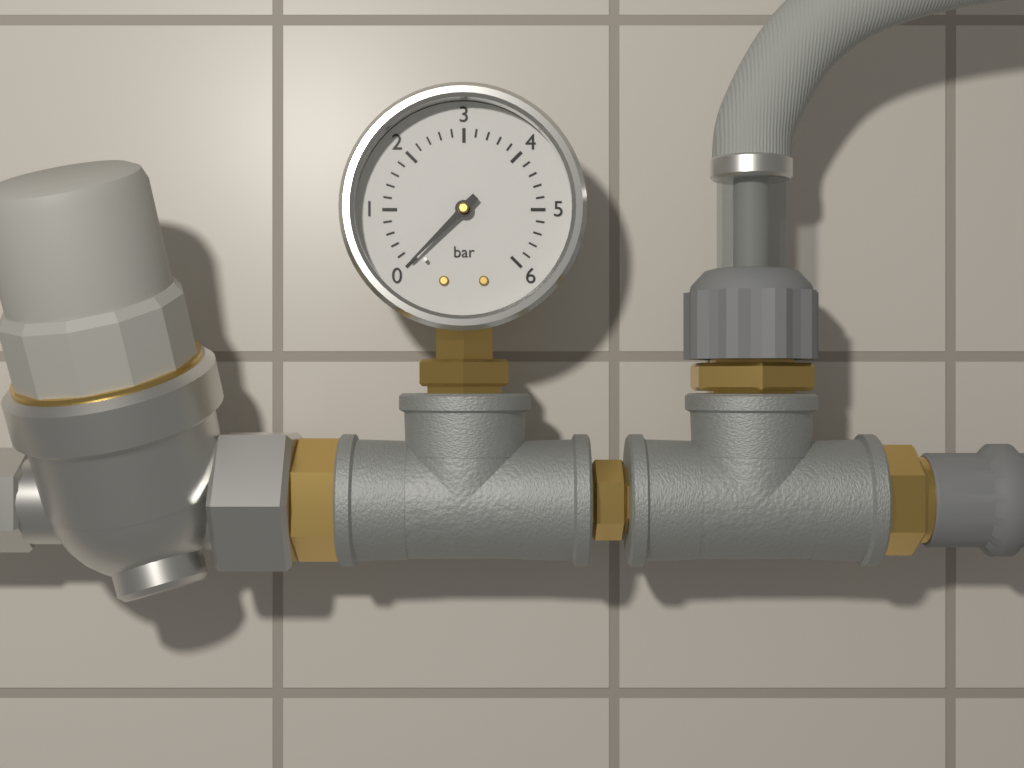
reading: 0.0 bar
